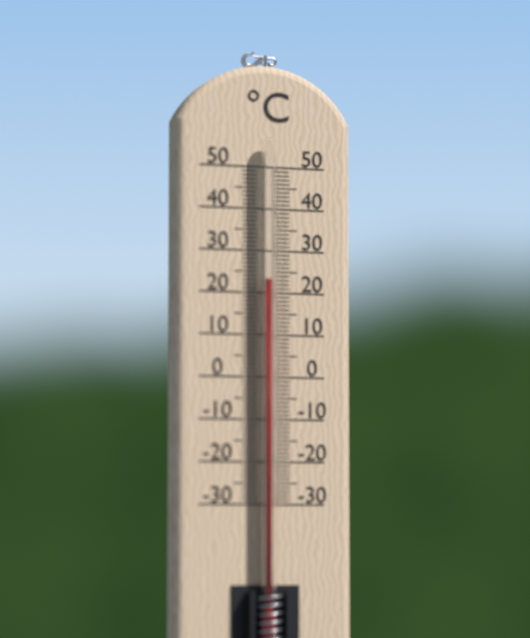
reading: 23 °C
